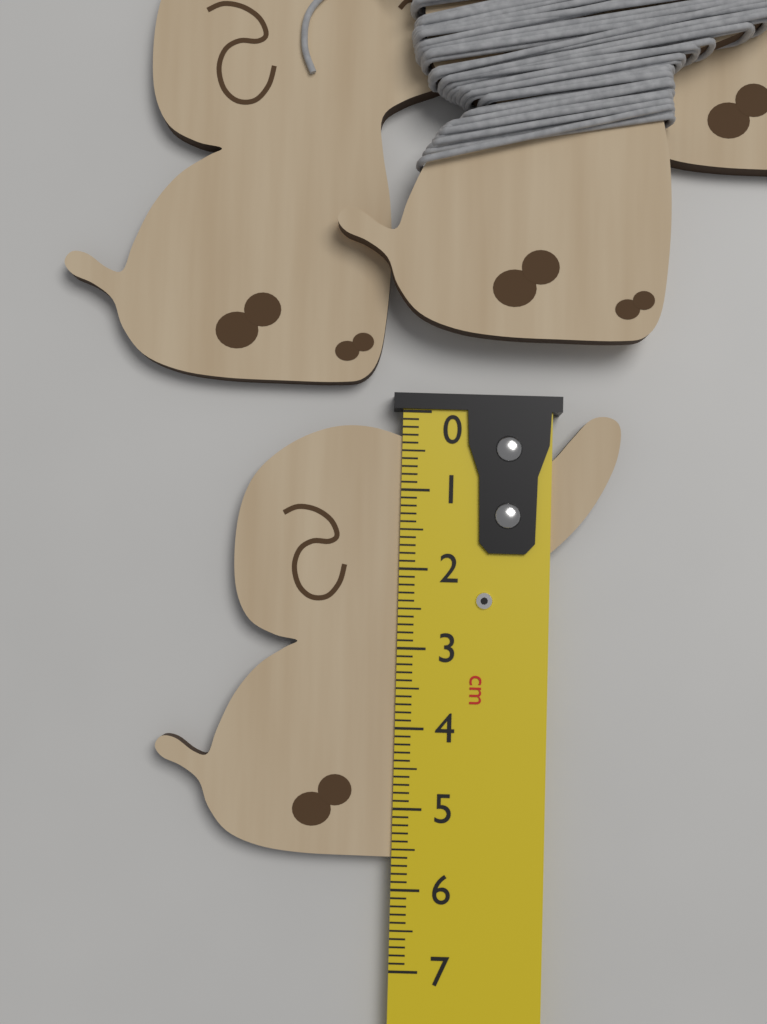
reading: 5.6 cm
